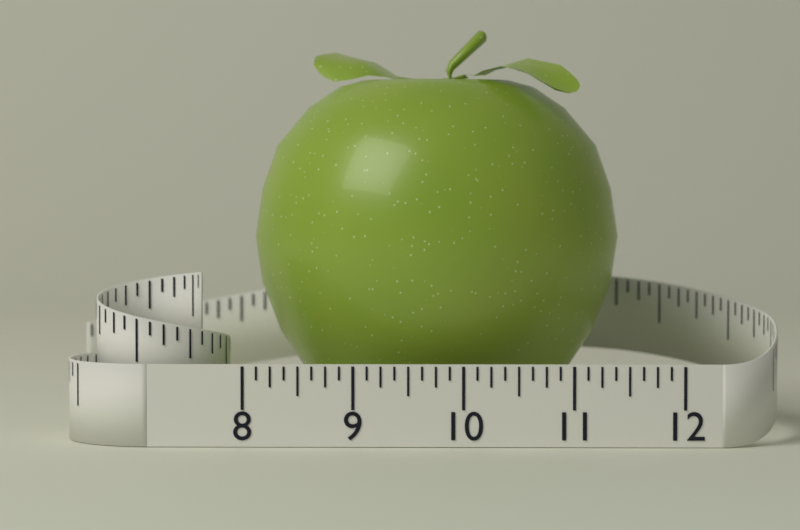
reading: 11.500 (no unit)
